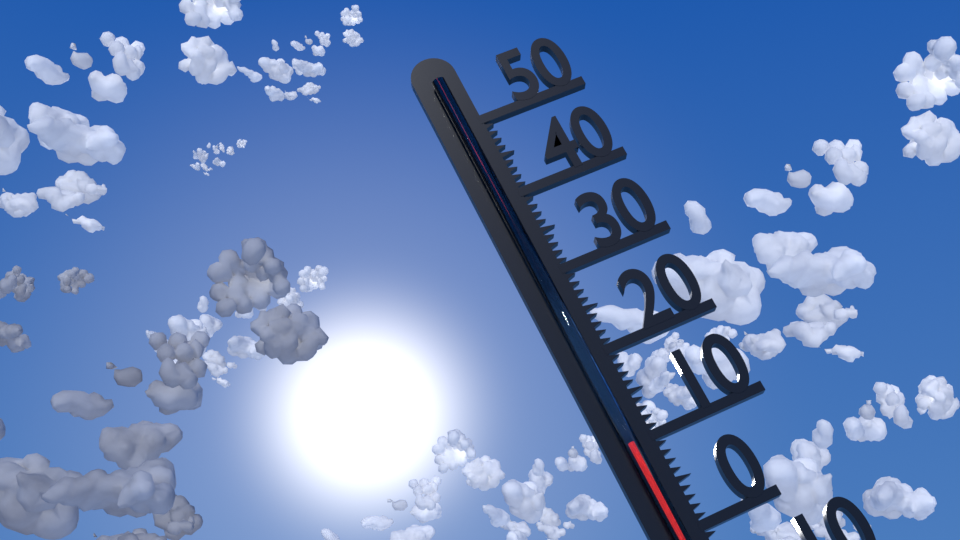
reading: 10 °C
